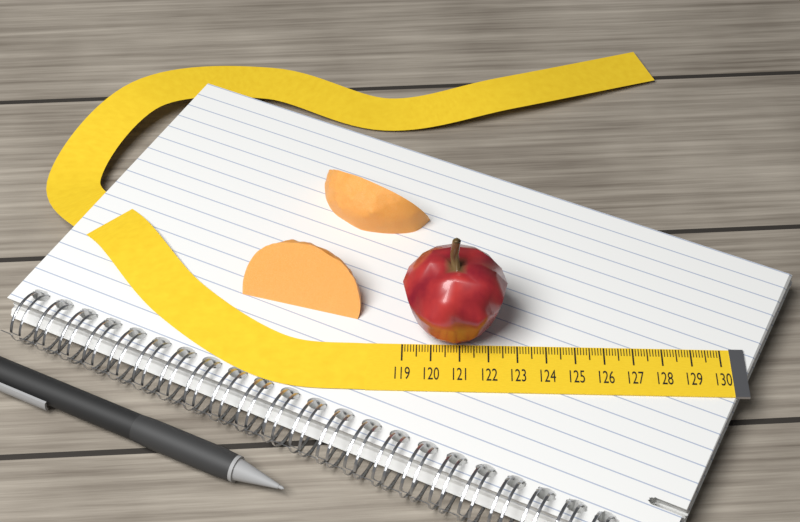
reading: 122.6 (no unit)
